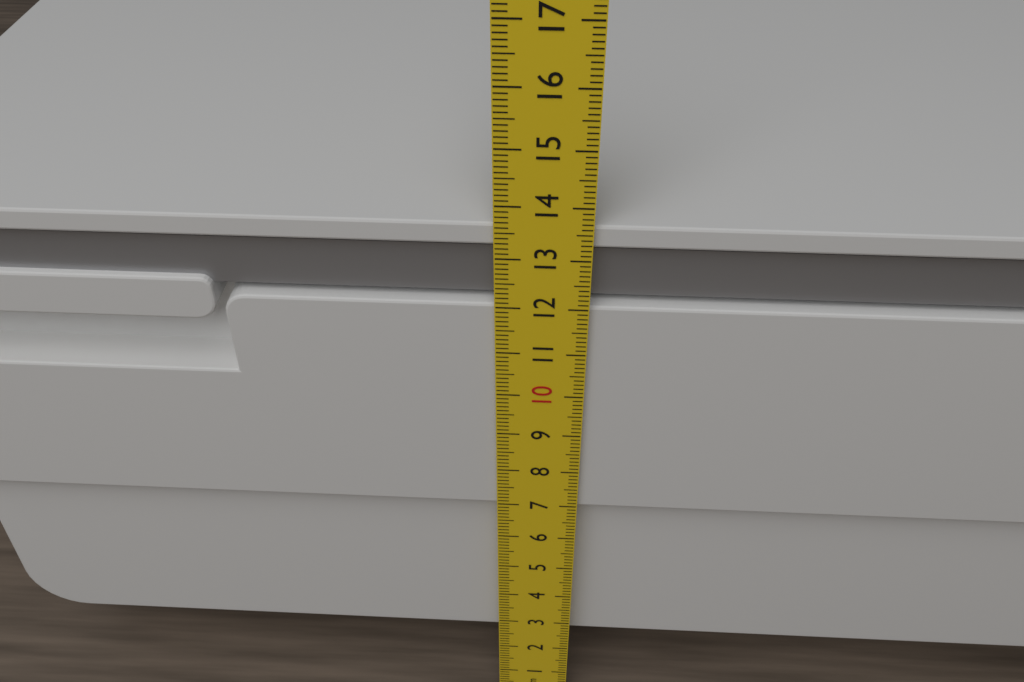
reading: 13.6 cm
